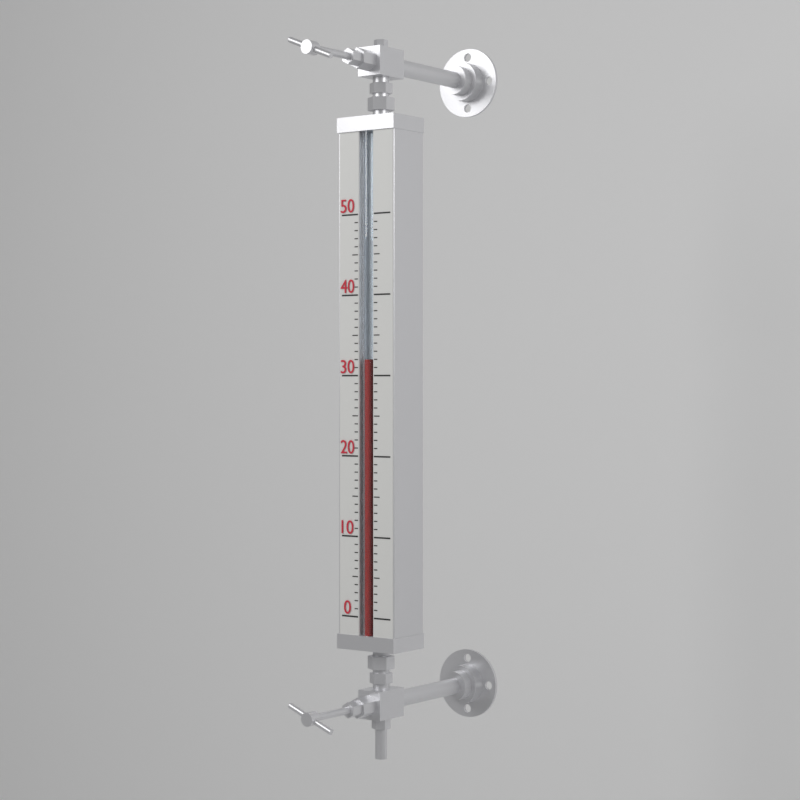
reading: 32 (no unit)
